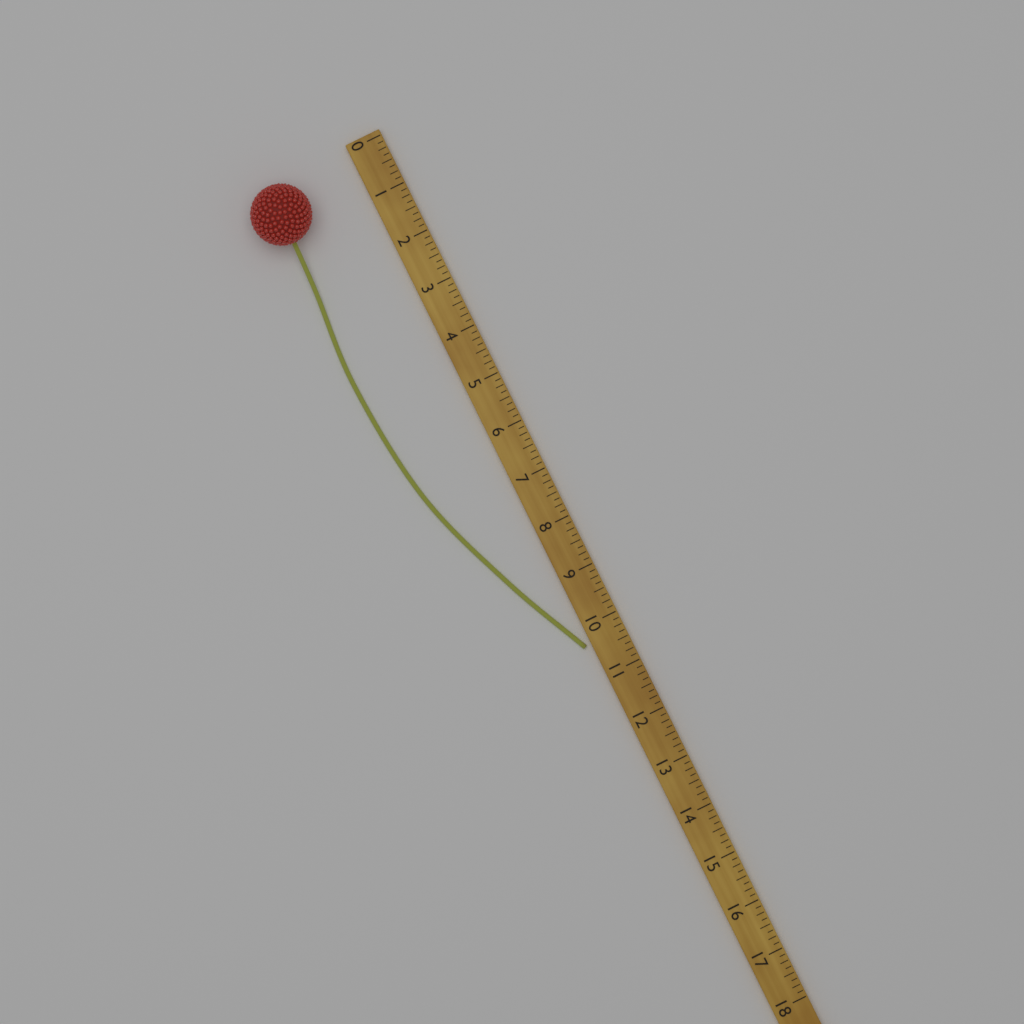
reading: 10.375 (no unit)
